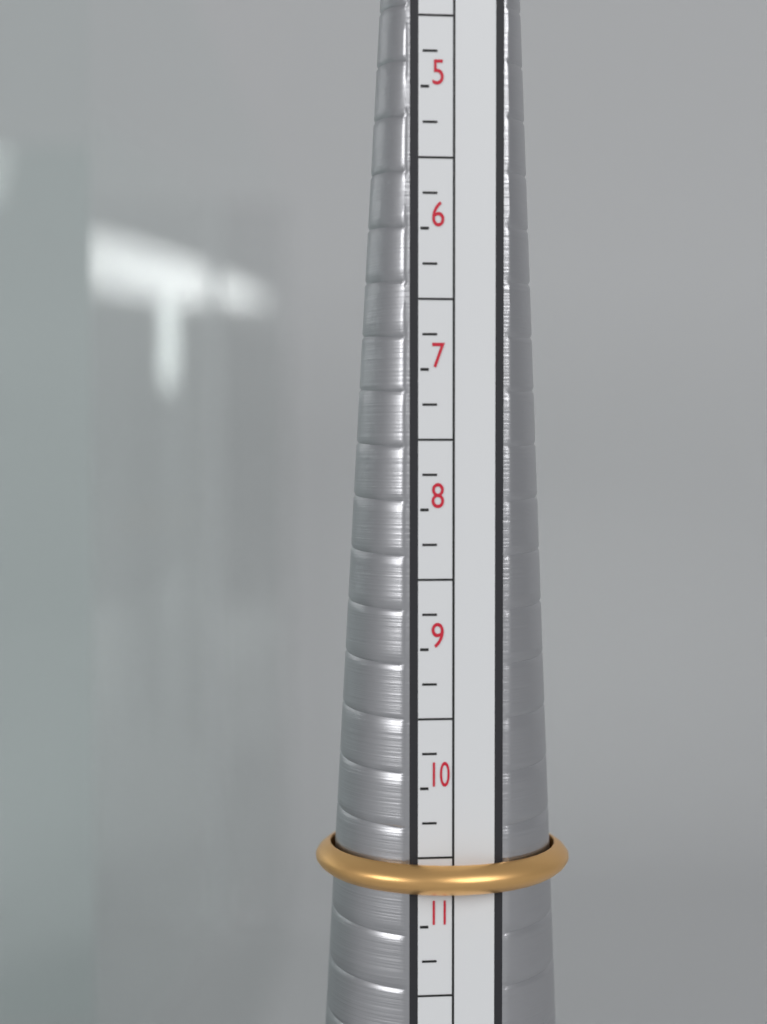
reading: 10.75 (no unit)
